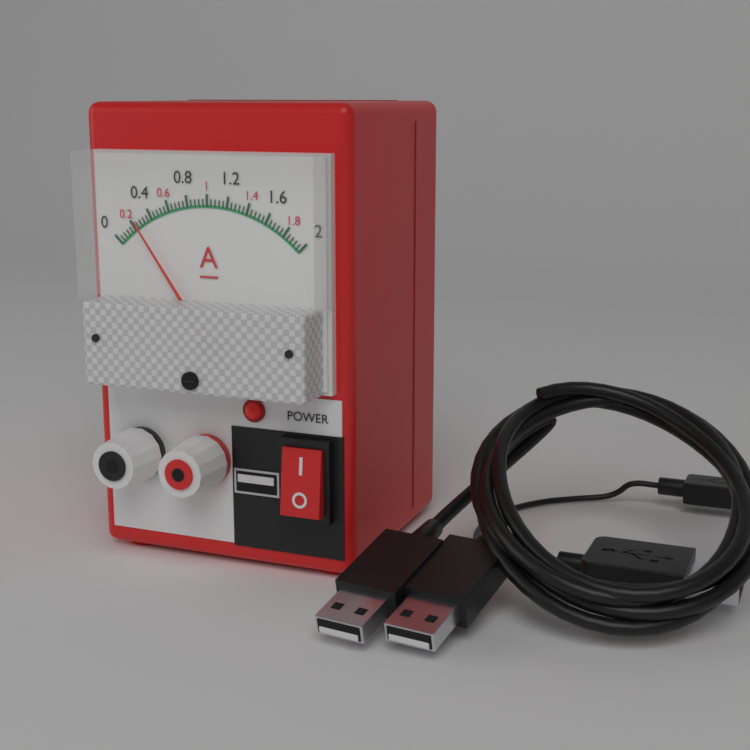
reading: 0.24 A
